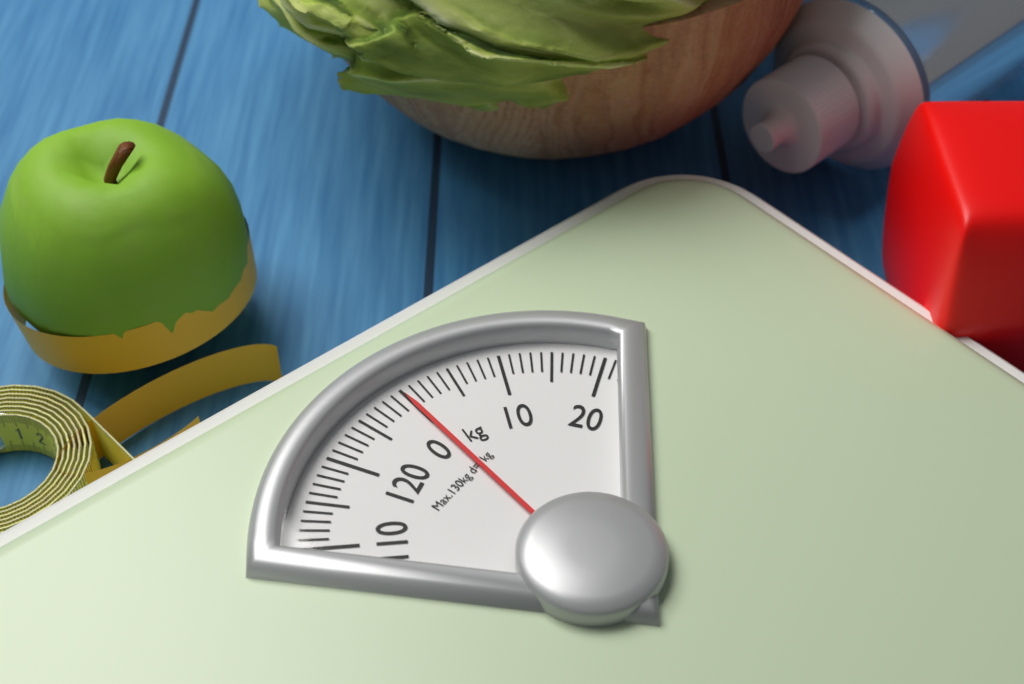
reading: 0 kg
